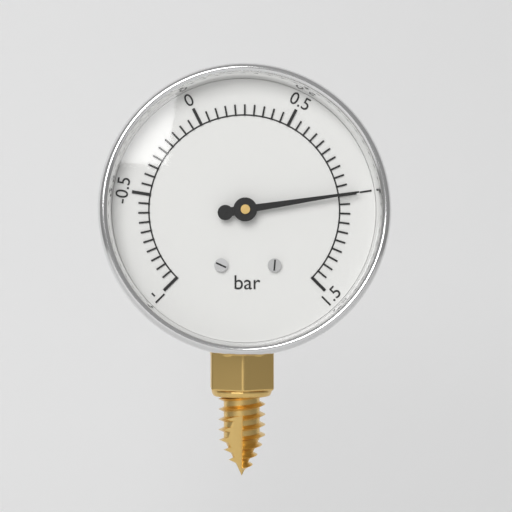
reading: 1.00 bar
